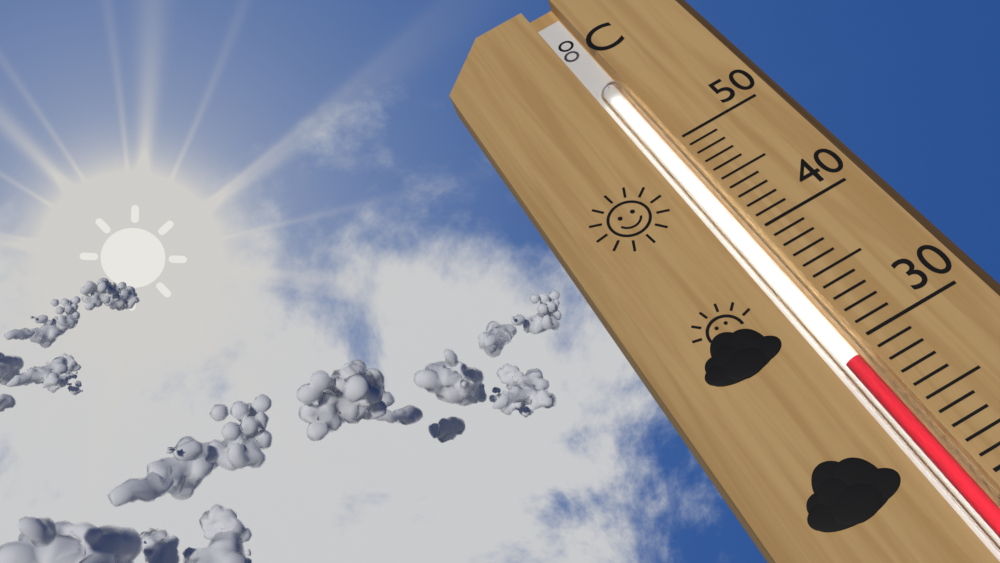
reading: 29 °C
